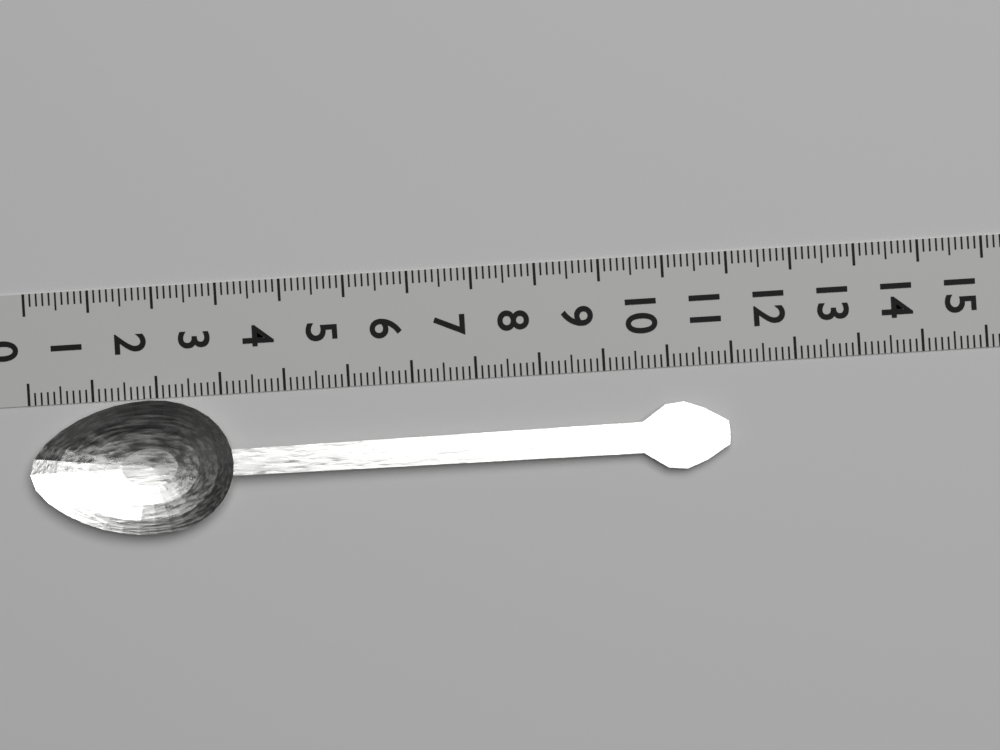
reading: 10.9 (no unit)
